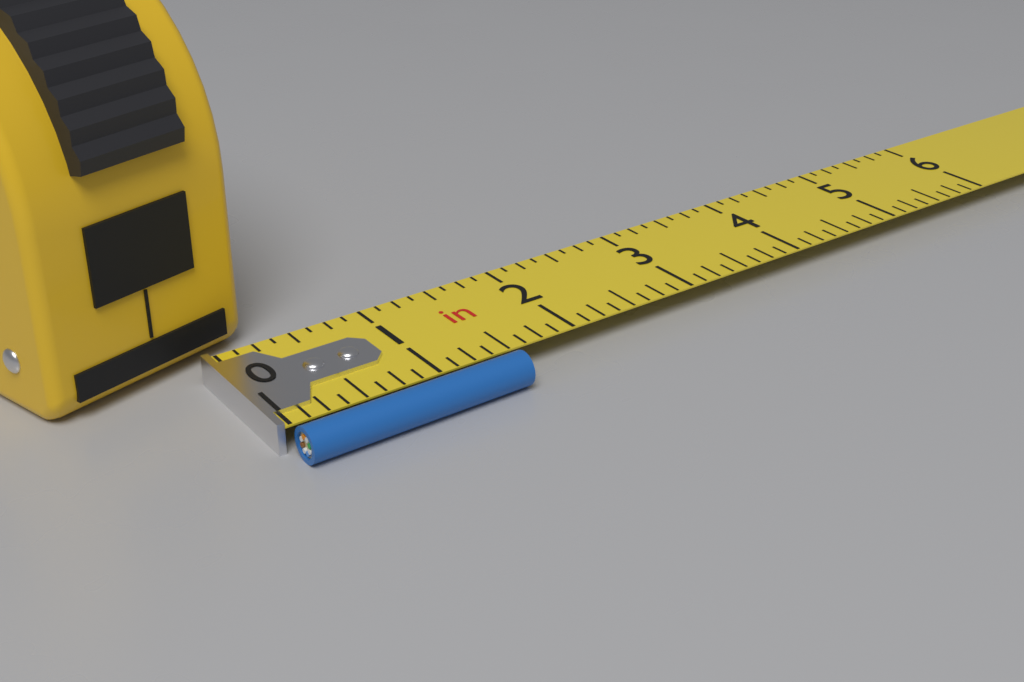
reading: 1.500 in
